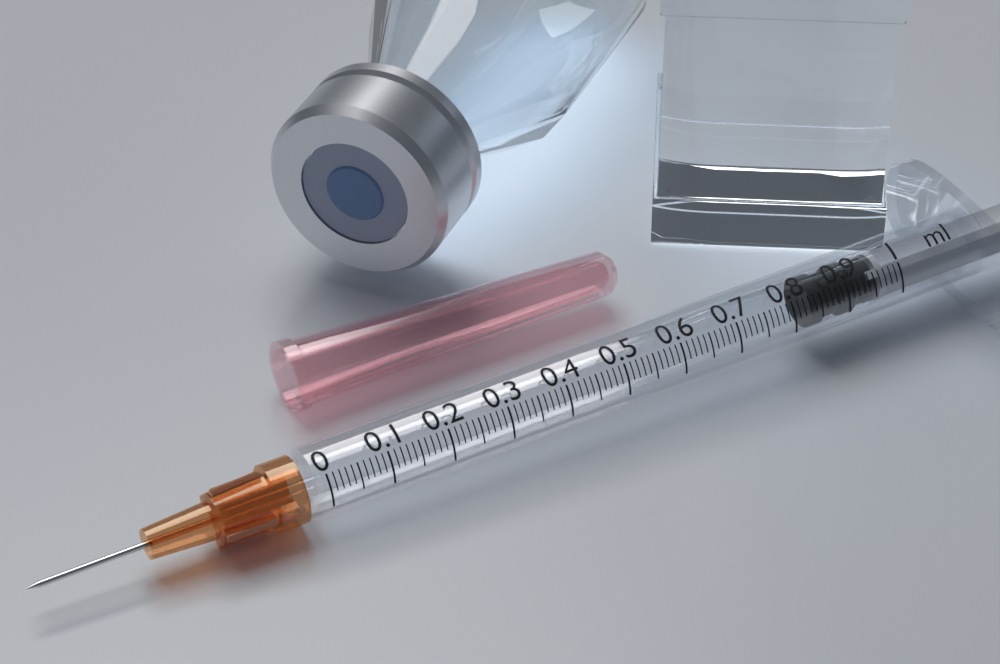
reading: 0.84 ml
